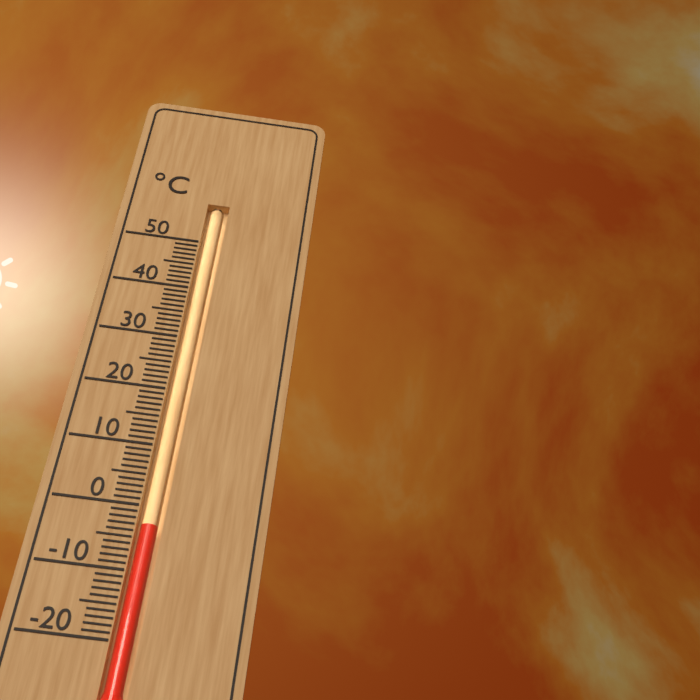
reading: -3 °C
